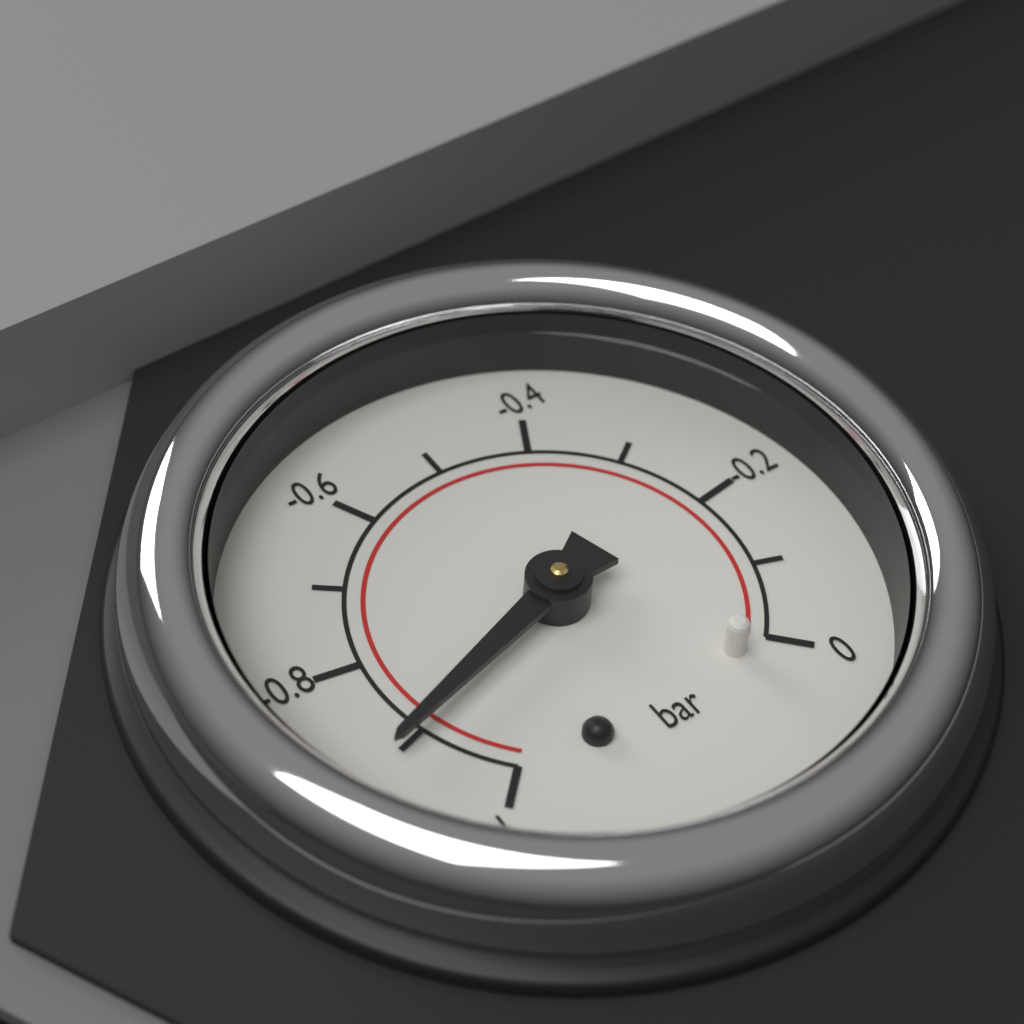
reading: -0.9 bar
